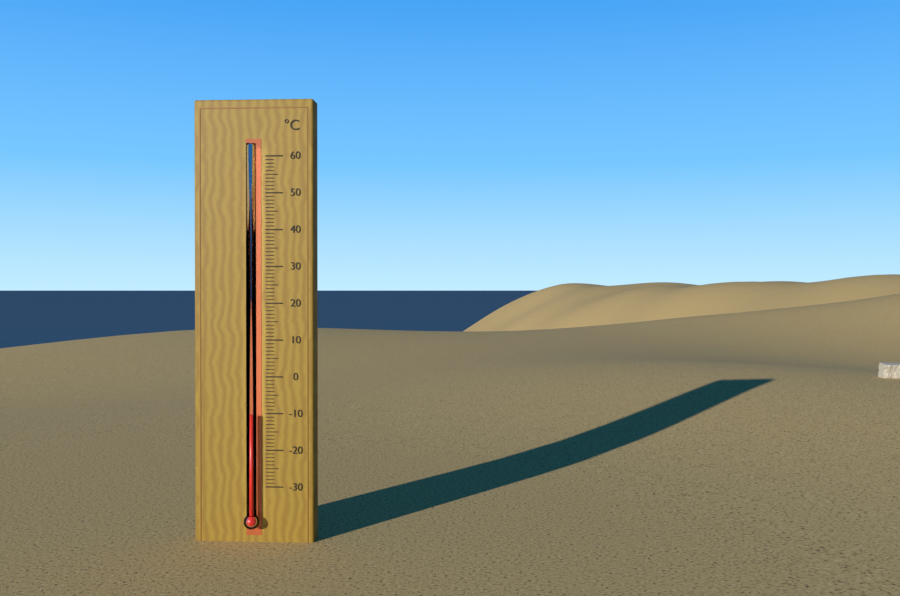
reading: -10 °C
